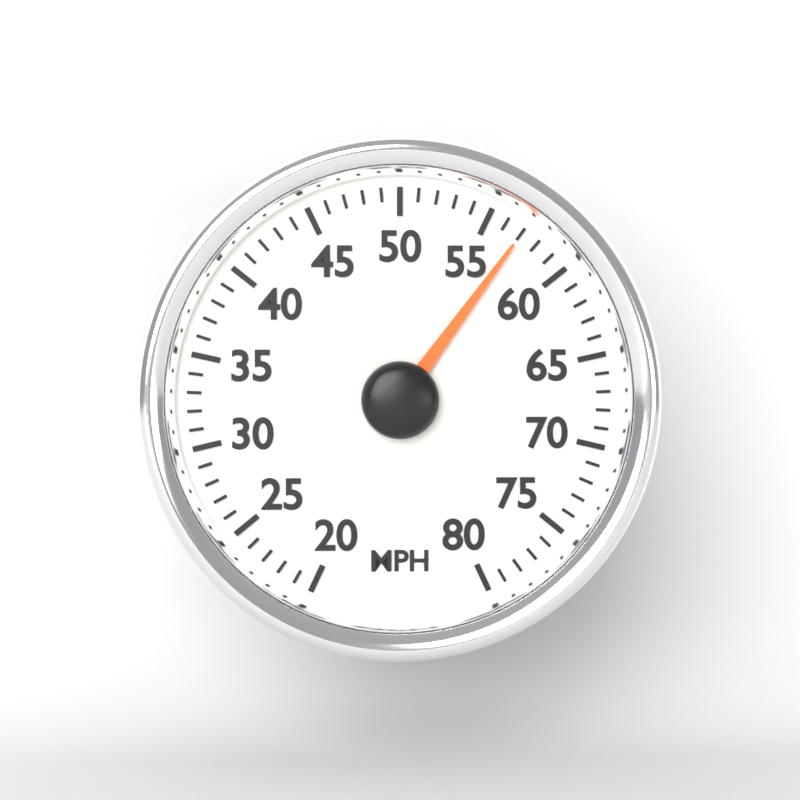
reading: 57 MPH
